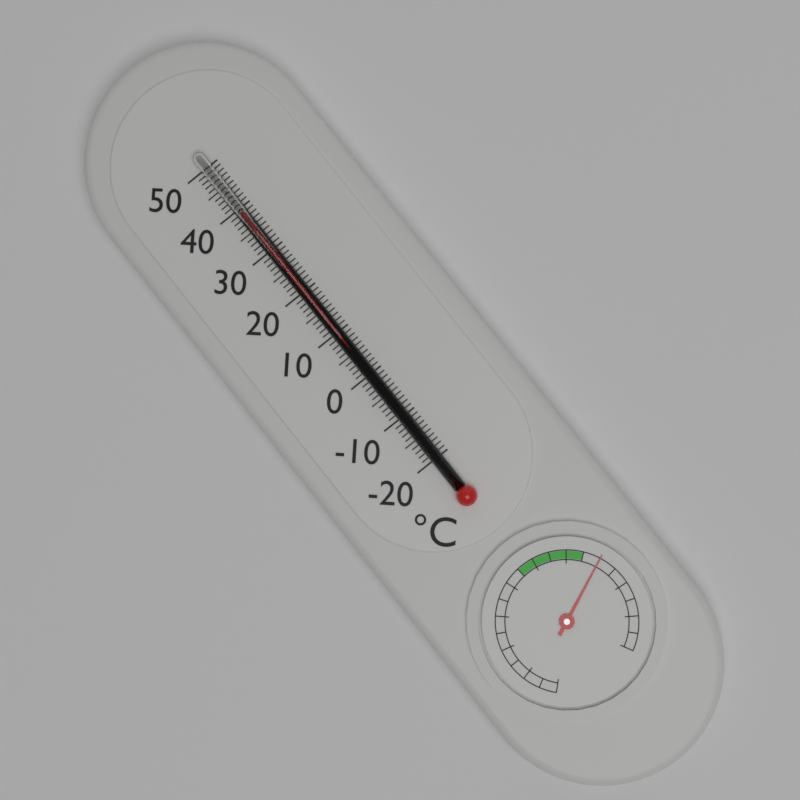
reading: 39 °C
